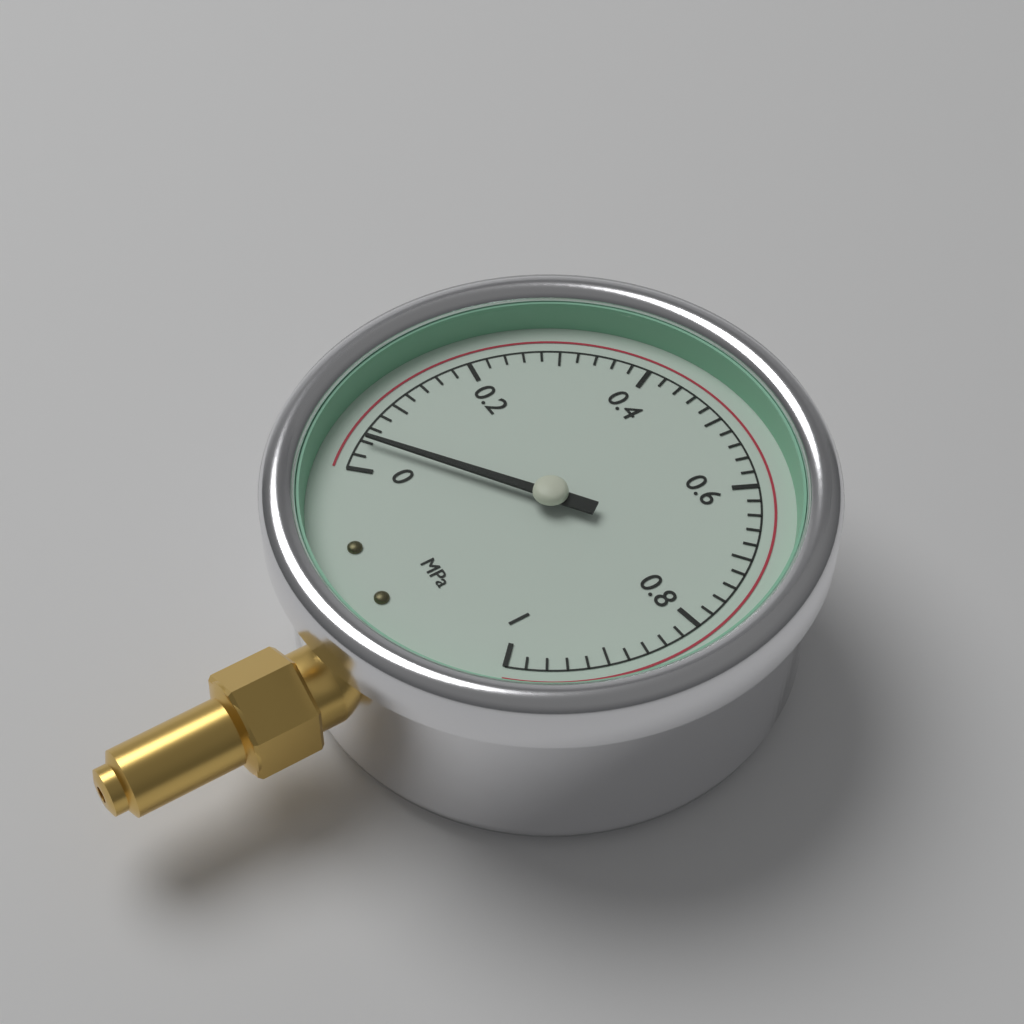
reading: 0.04 MPa
